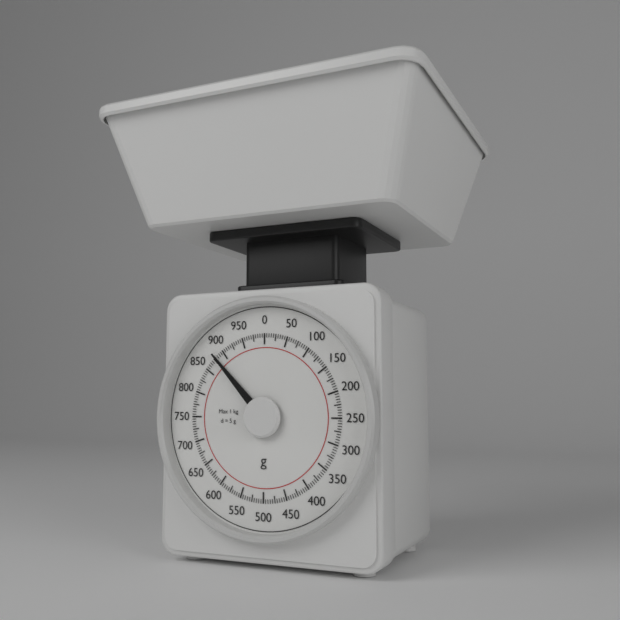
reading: 880 g
